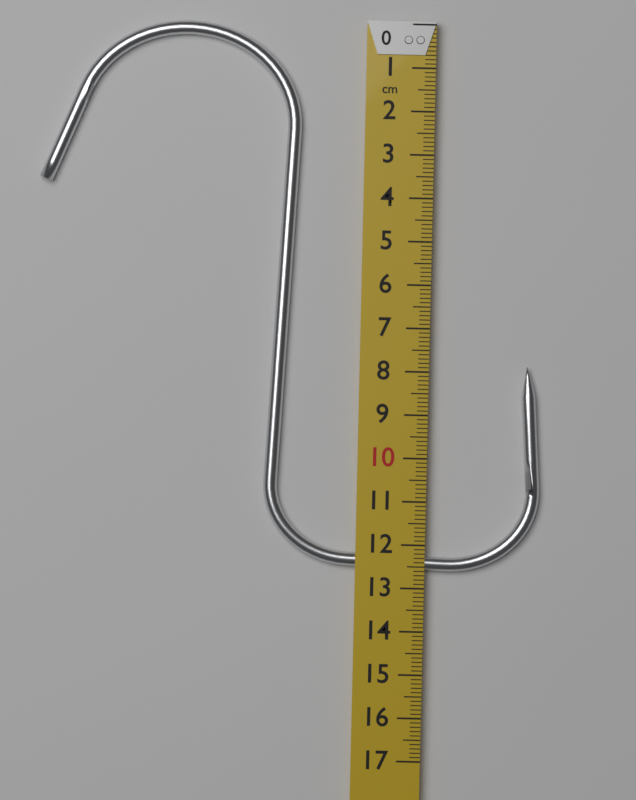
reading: 12.6 cm
